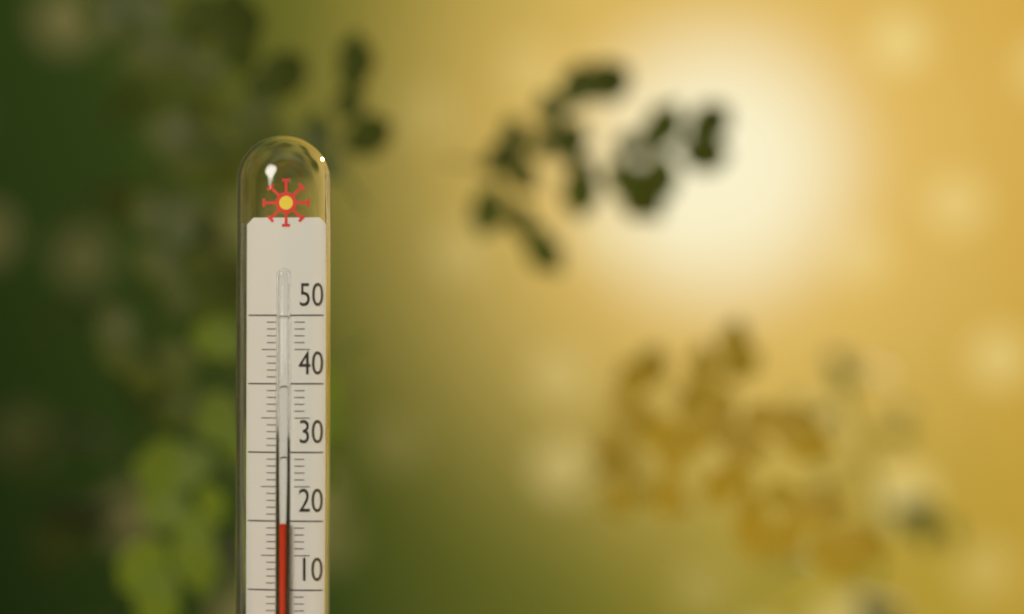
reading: 20 °C
